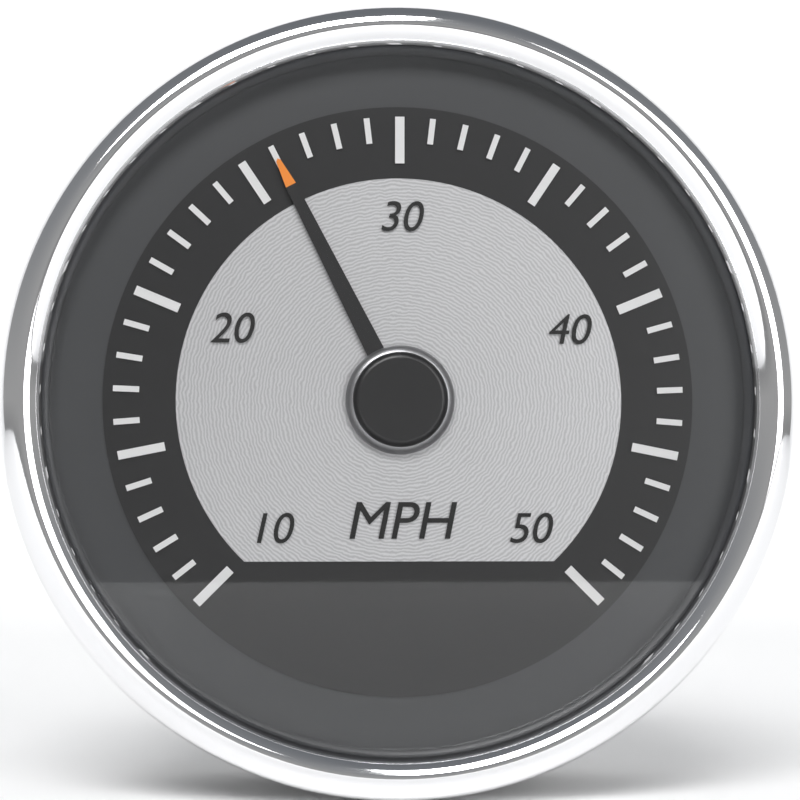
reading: 26 mph
